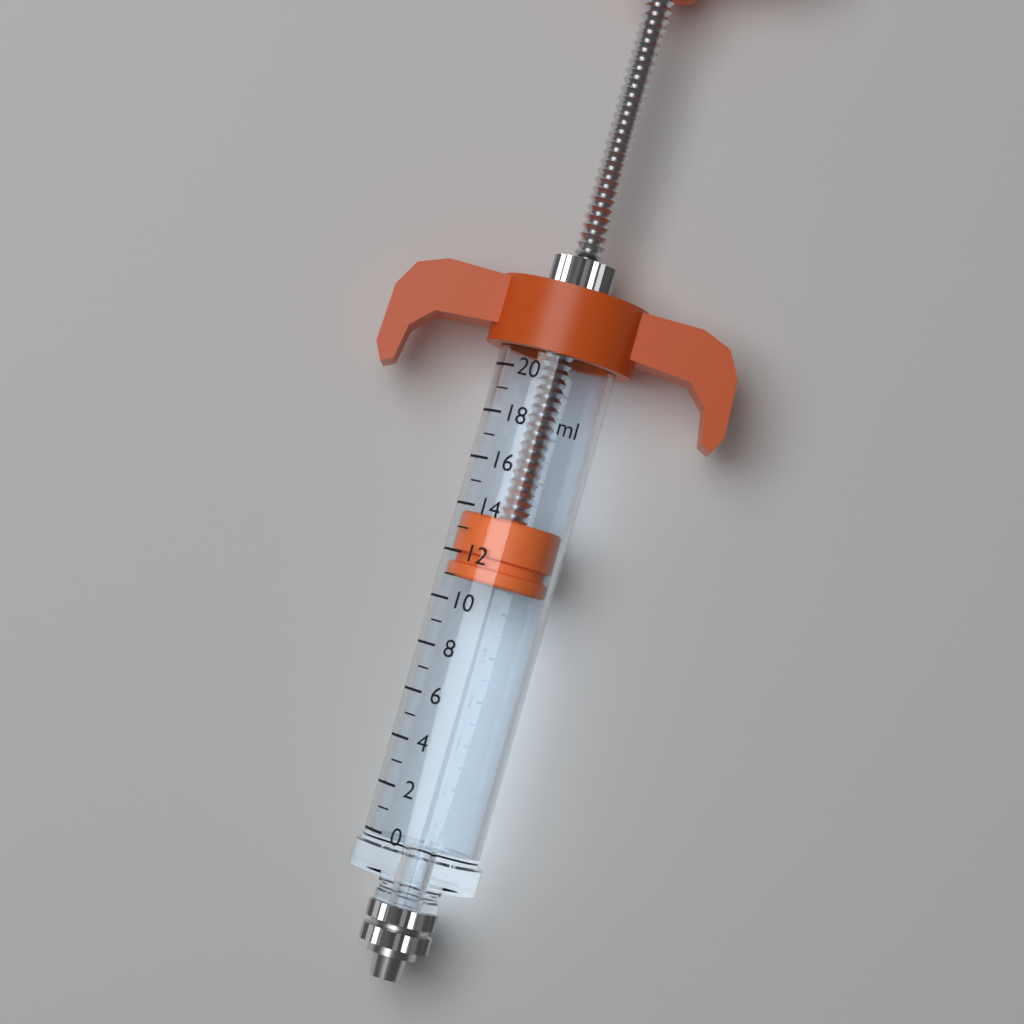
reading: 11 ml
